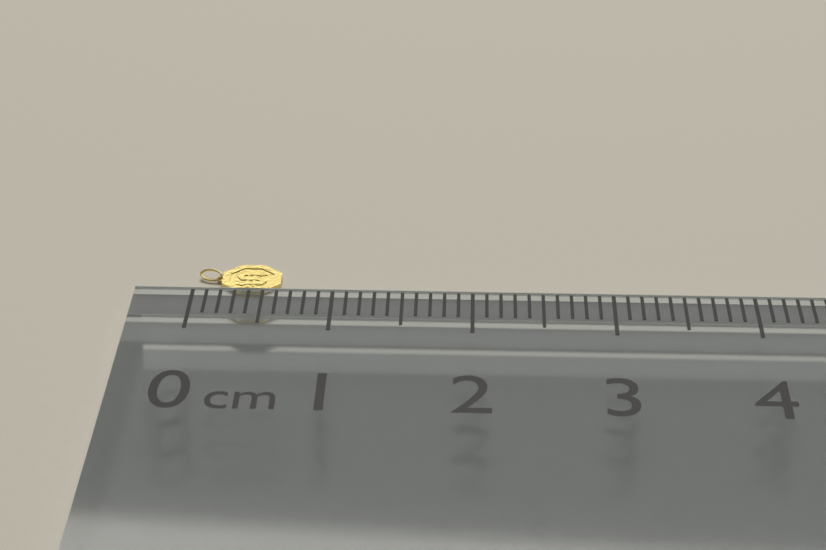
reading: 0.6 cm
